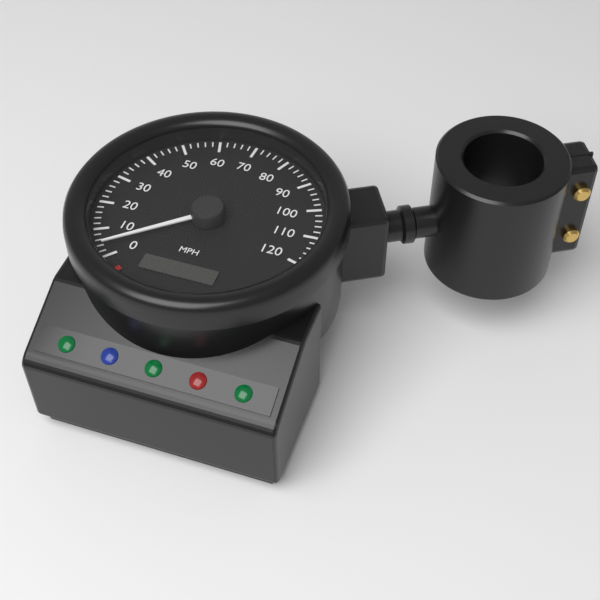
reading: 4 mph
